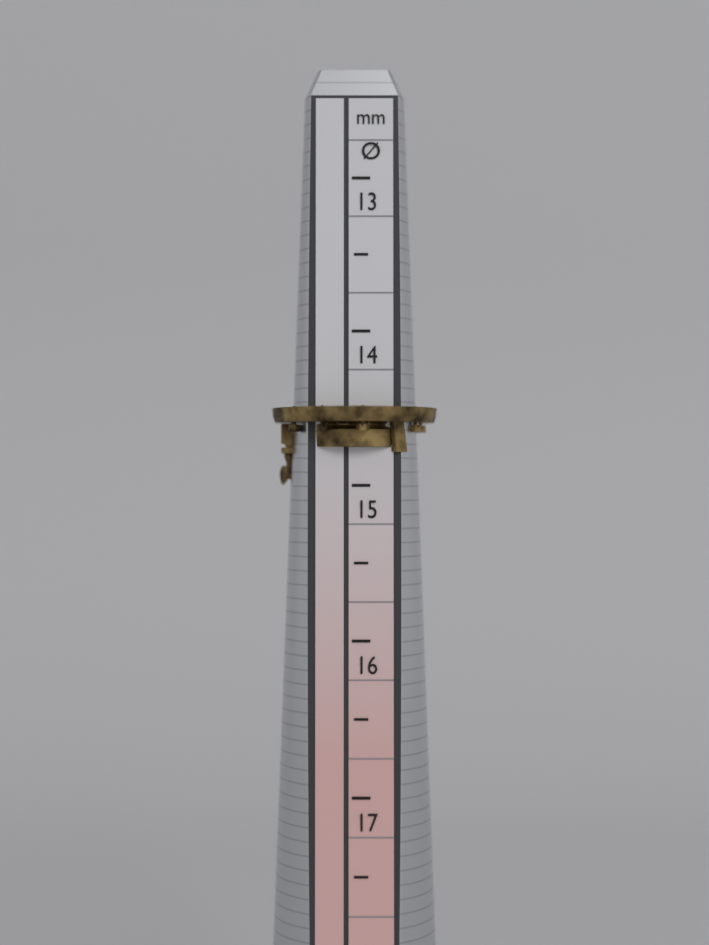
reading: 15.0 mm
